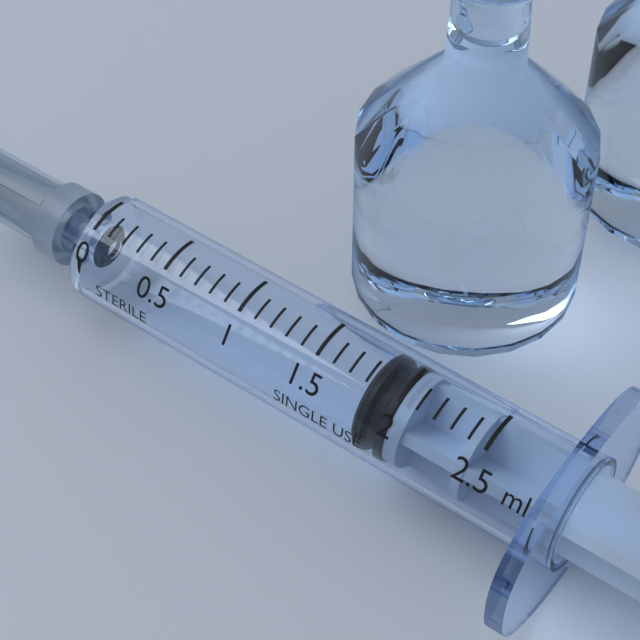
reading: 1.8 ml
